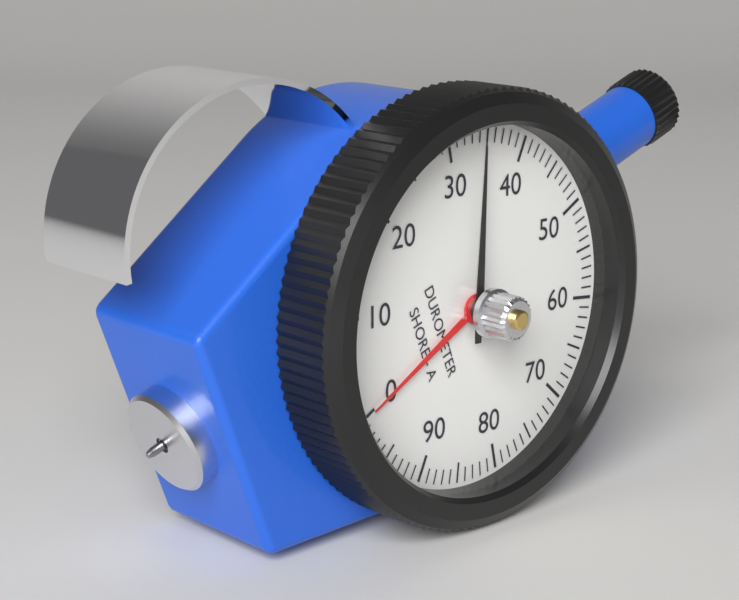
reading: 34 Shore A
